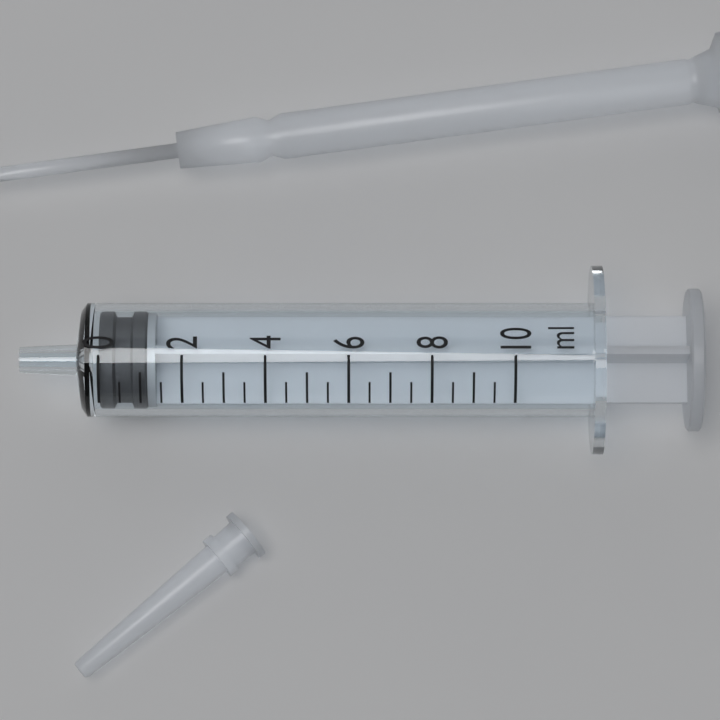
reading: 0.0 ml
